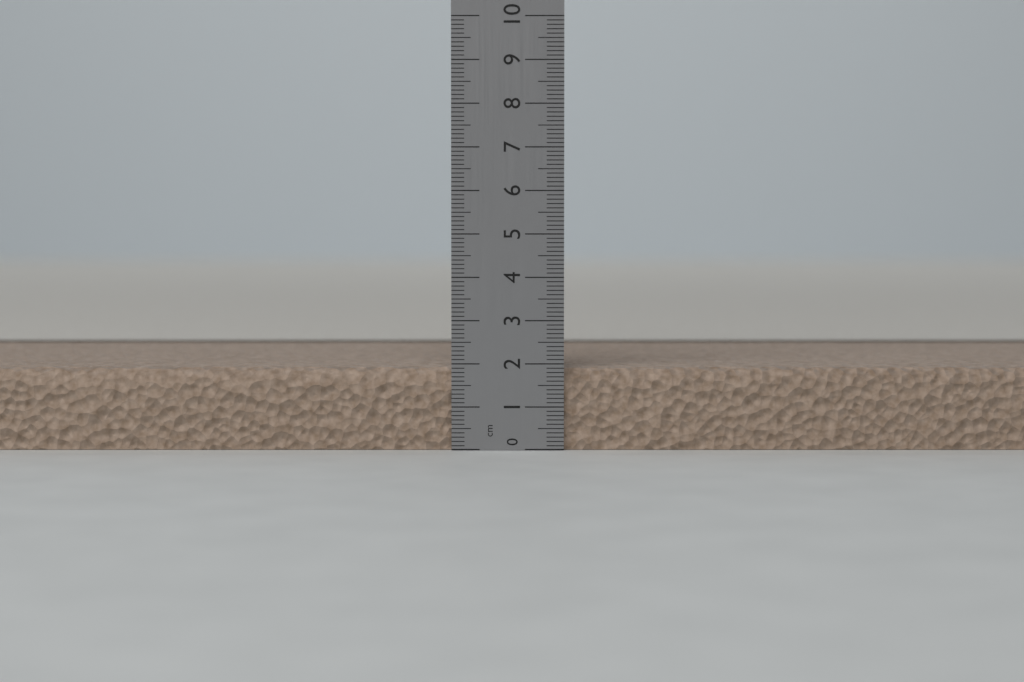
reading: 1.9 cm
